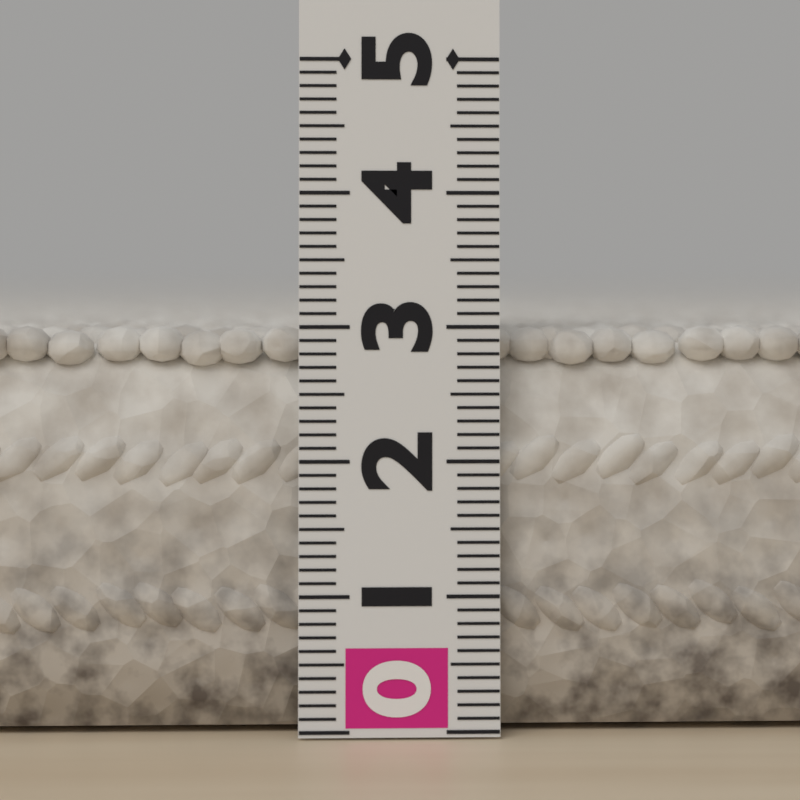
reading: 3.0 (no unit)
